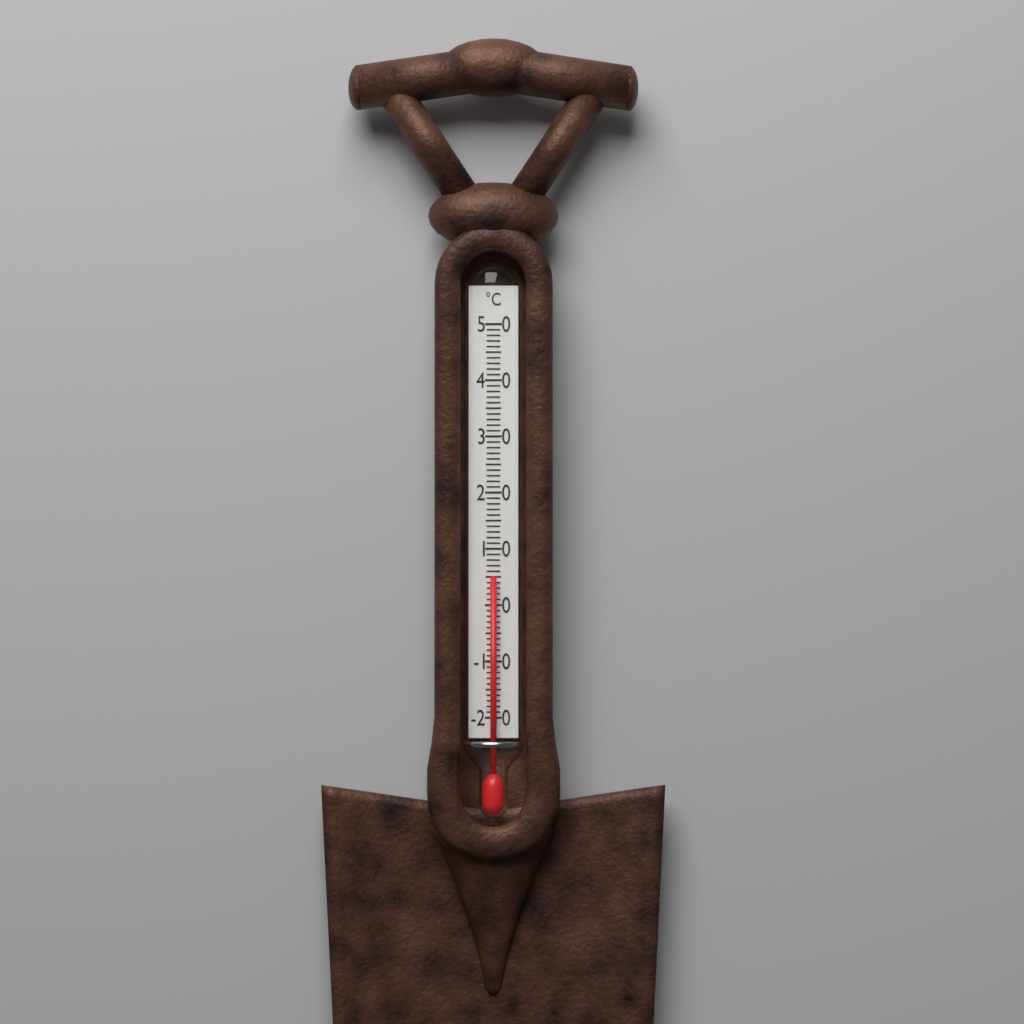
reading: 5 °C
